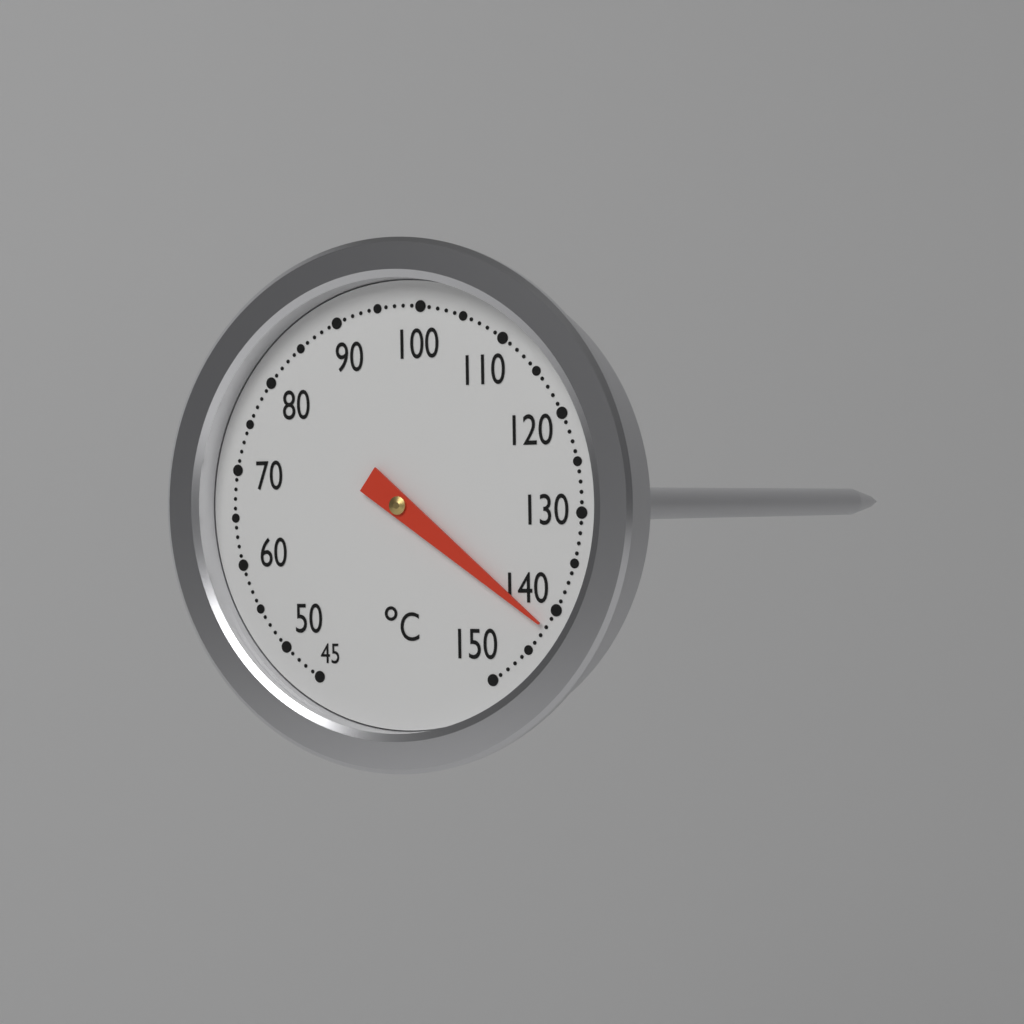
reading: 142 °C
